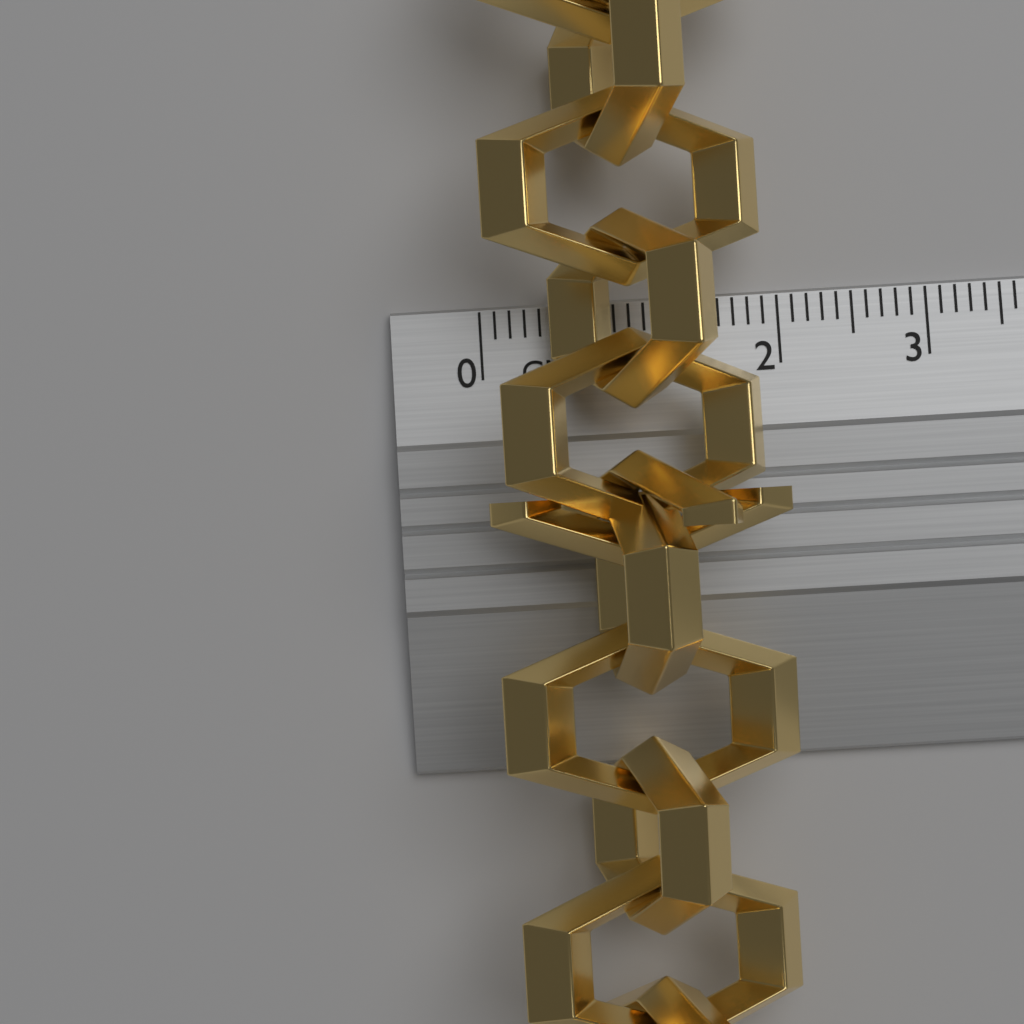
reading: 1.9 cm
